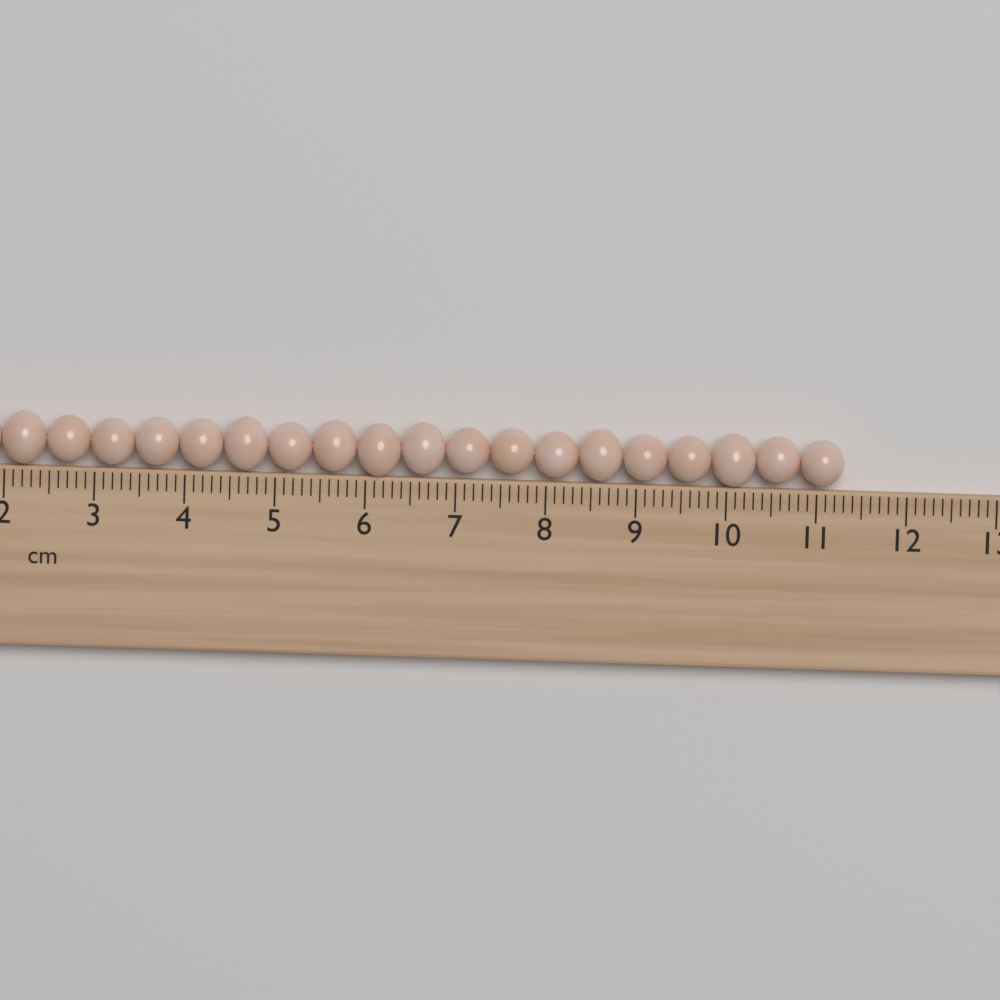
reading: 11.3 cm
